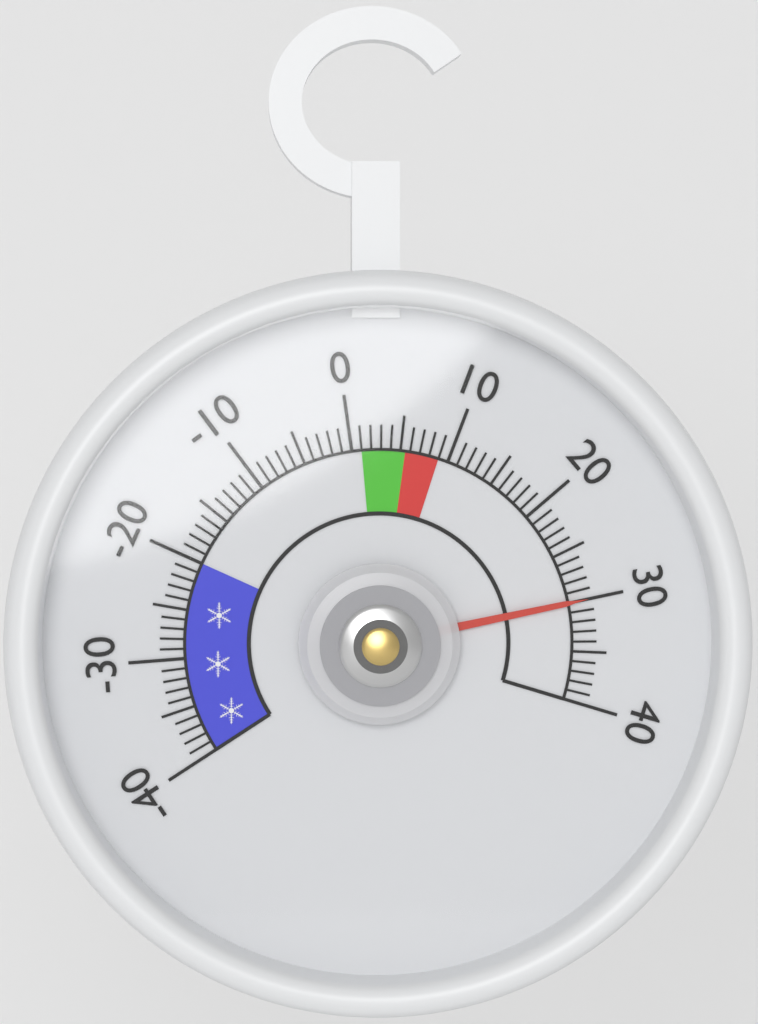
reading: 30 (no unit)
